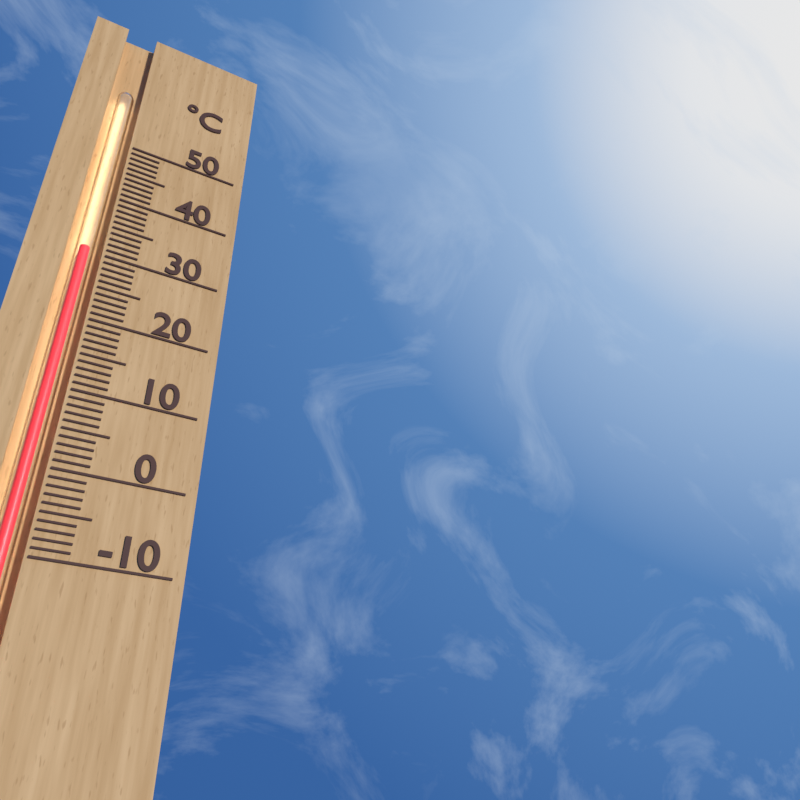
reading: 31 °C
